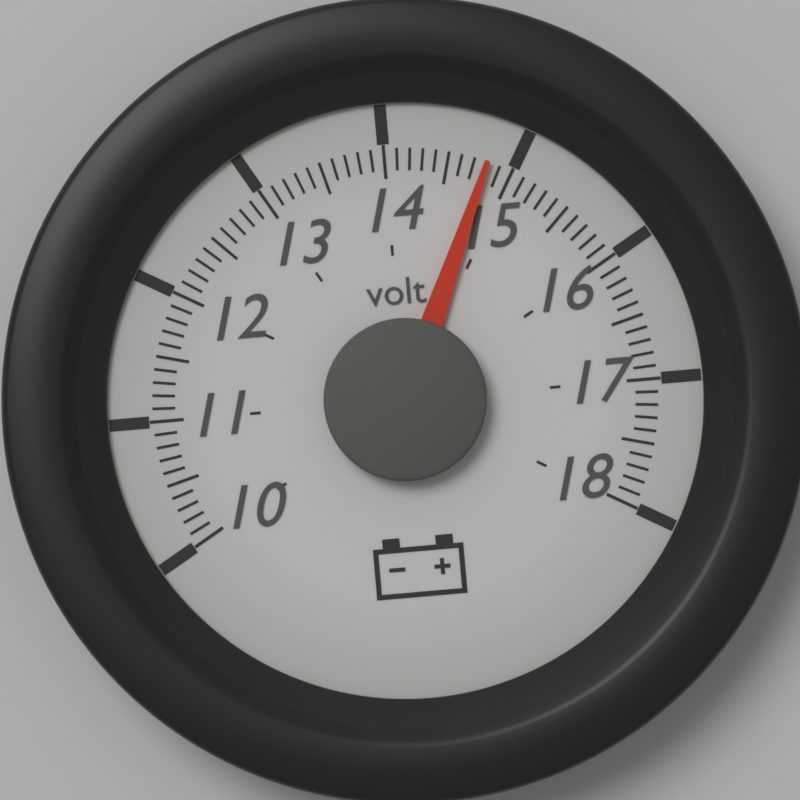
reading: 14.8 volt
